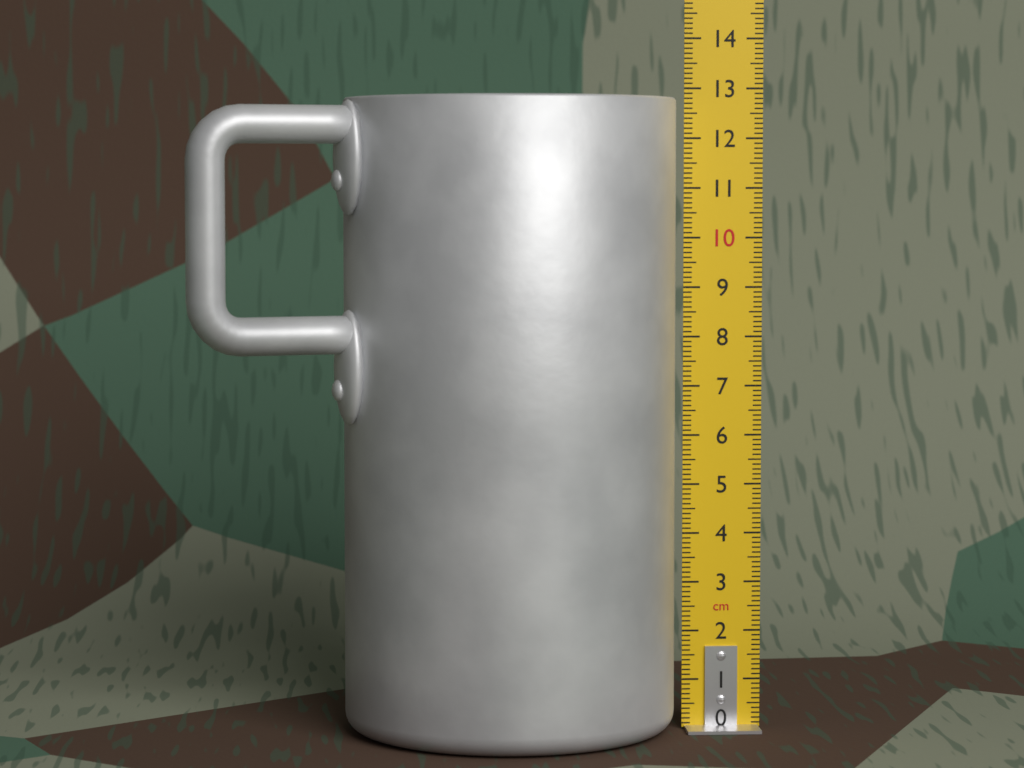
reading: 12.8 cm
